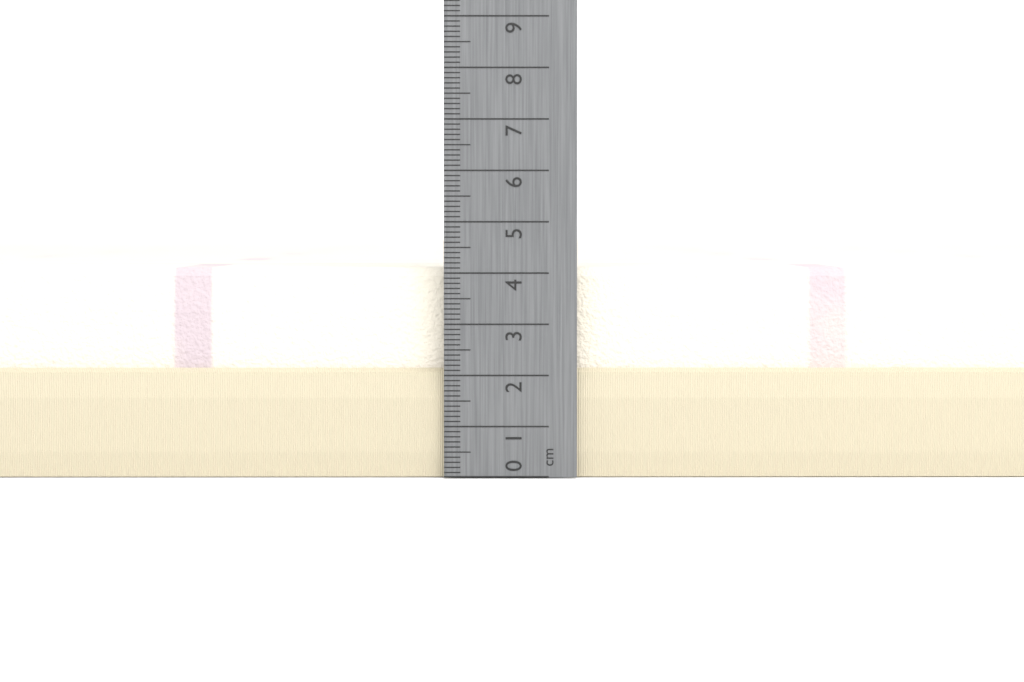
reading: 4.1 cm
